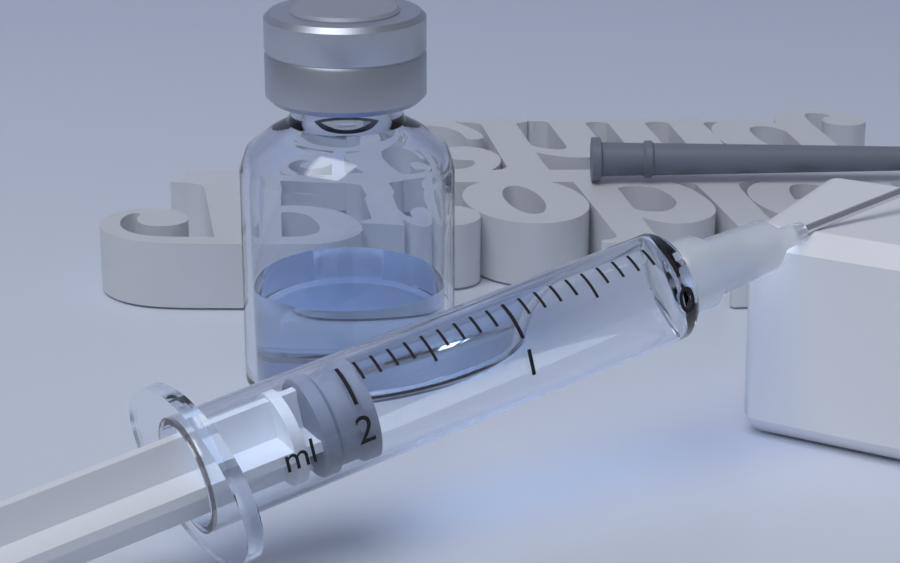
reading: 1.9 ml
